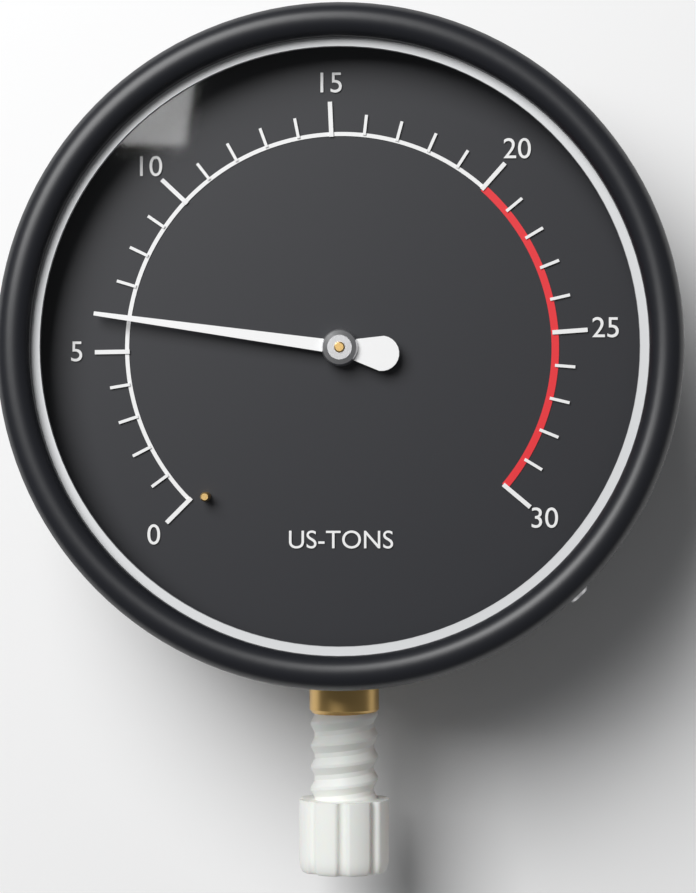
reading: 6 US-TONS
